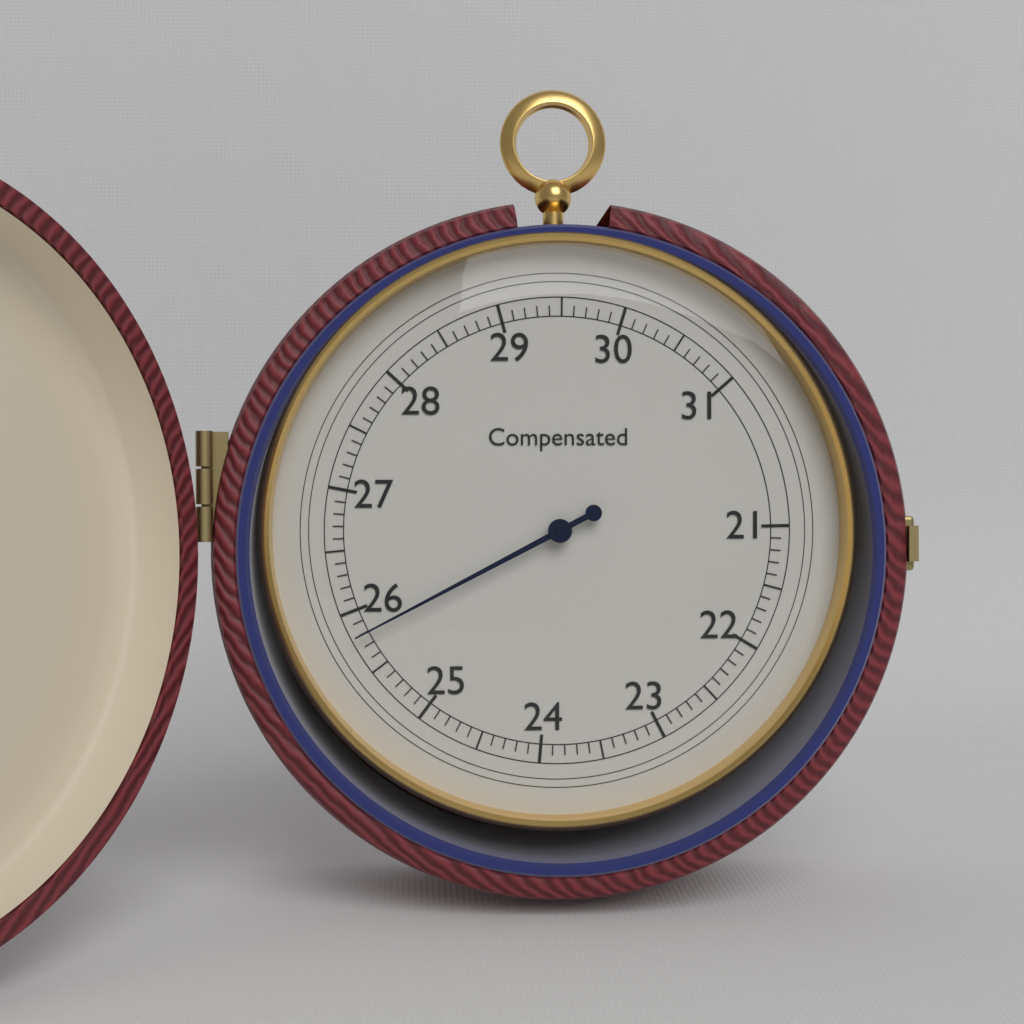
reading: 25.8 (no unit)
